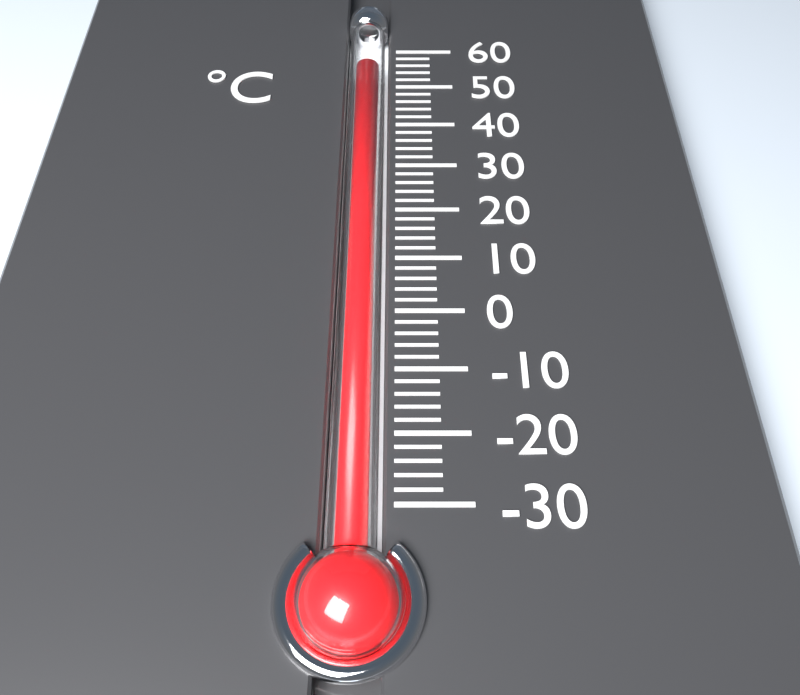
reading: 55 °C
